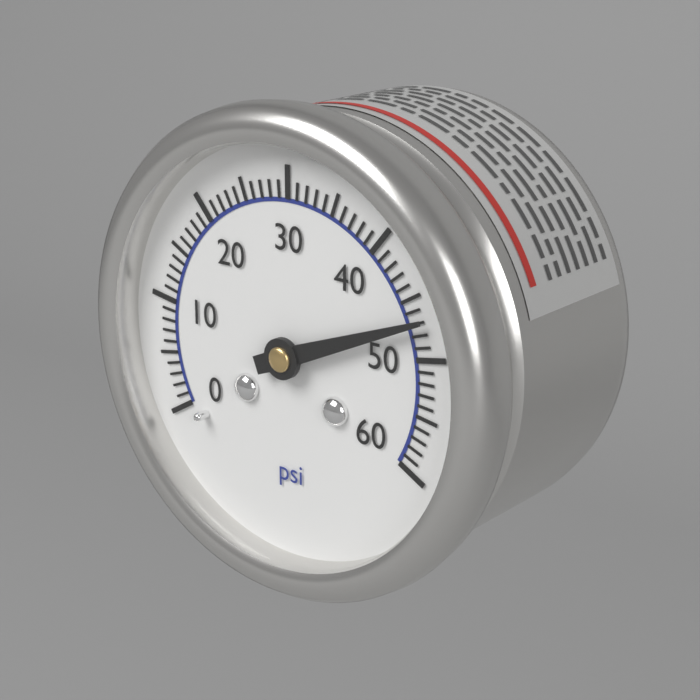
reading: 47 psi
